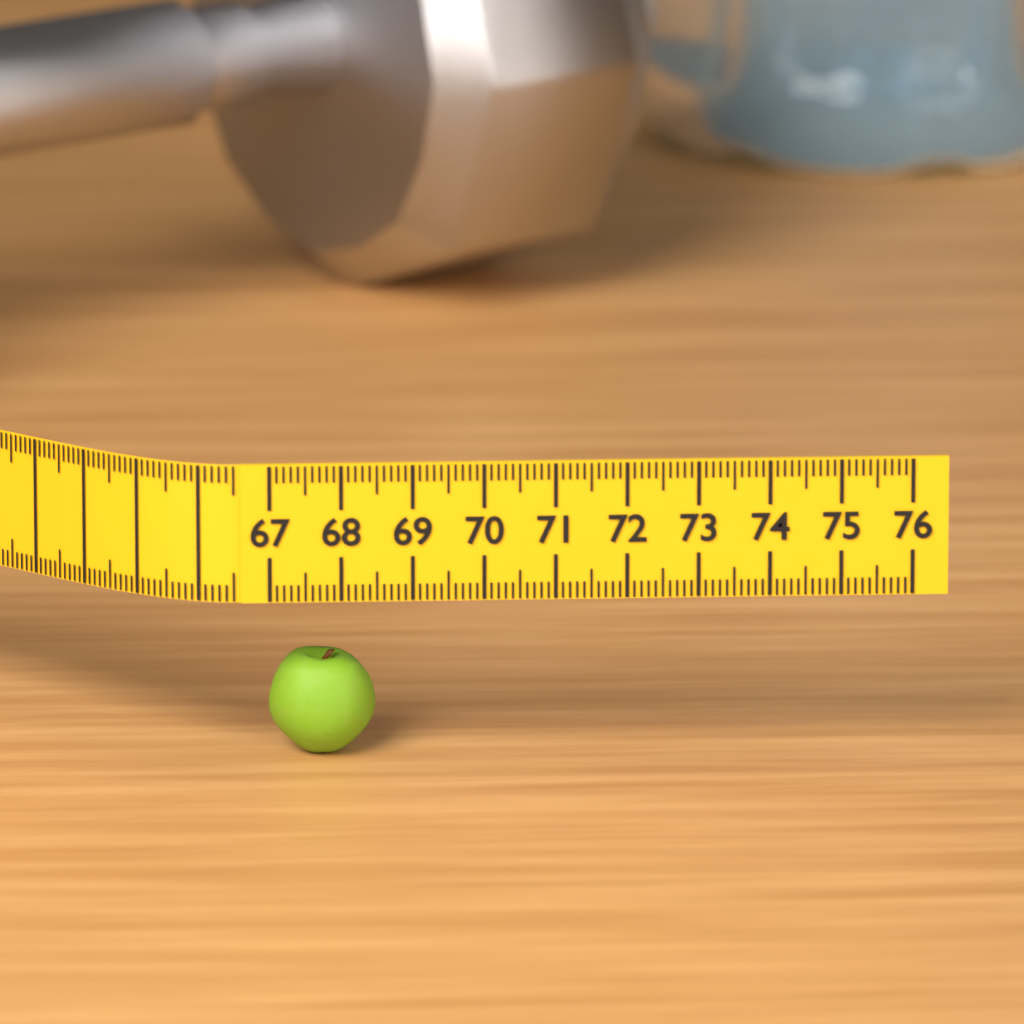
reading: 68.5 (no unit)
